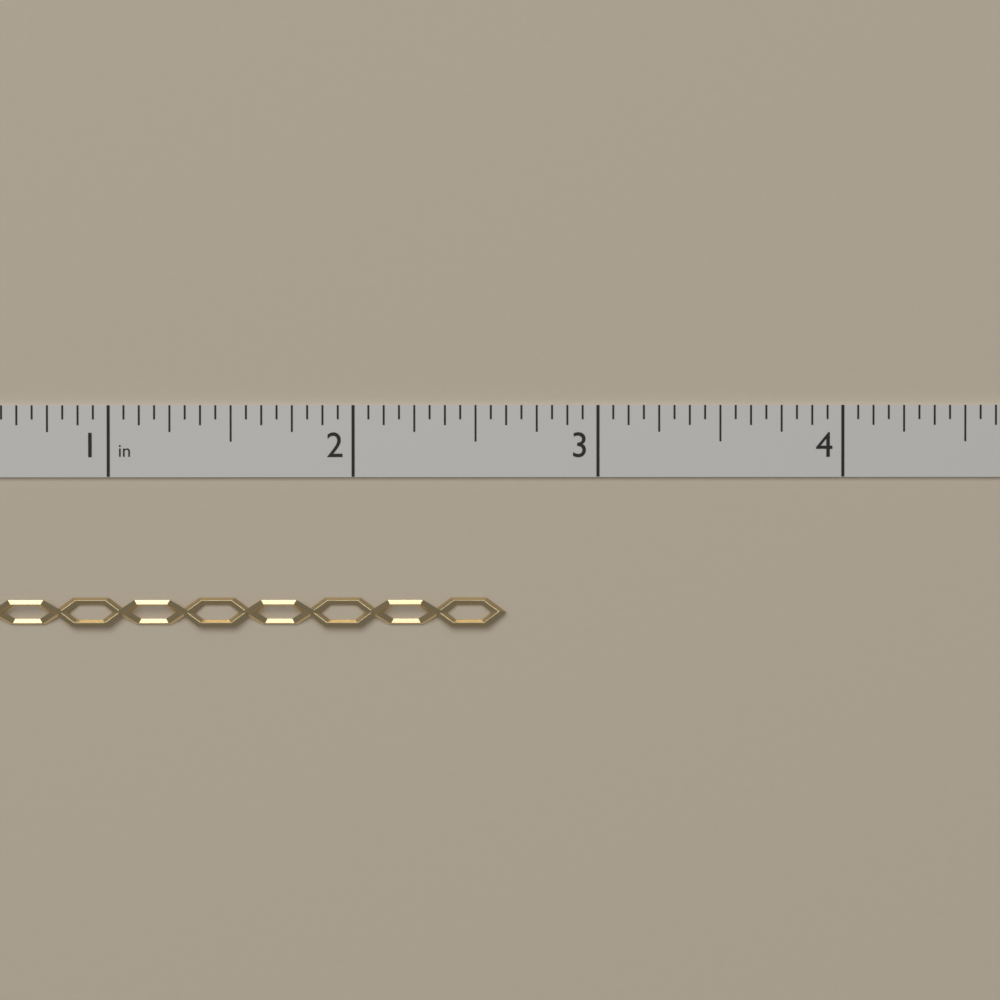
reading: 2.6250 in
